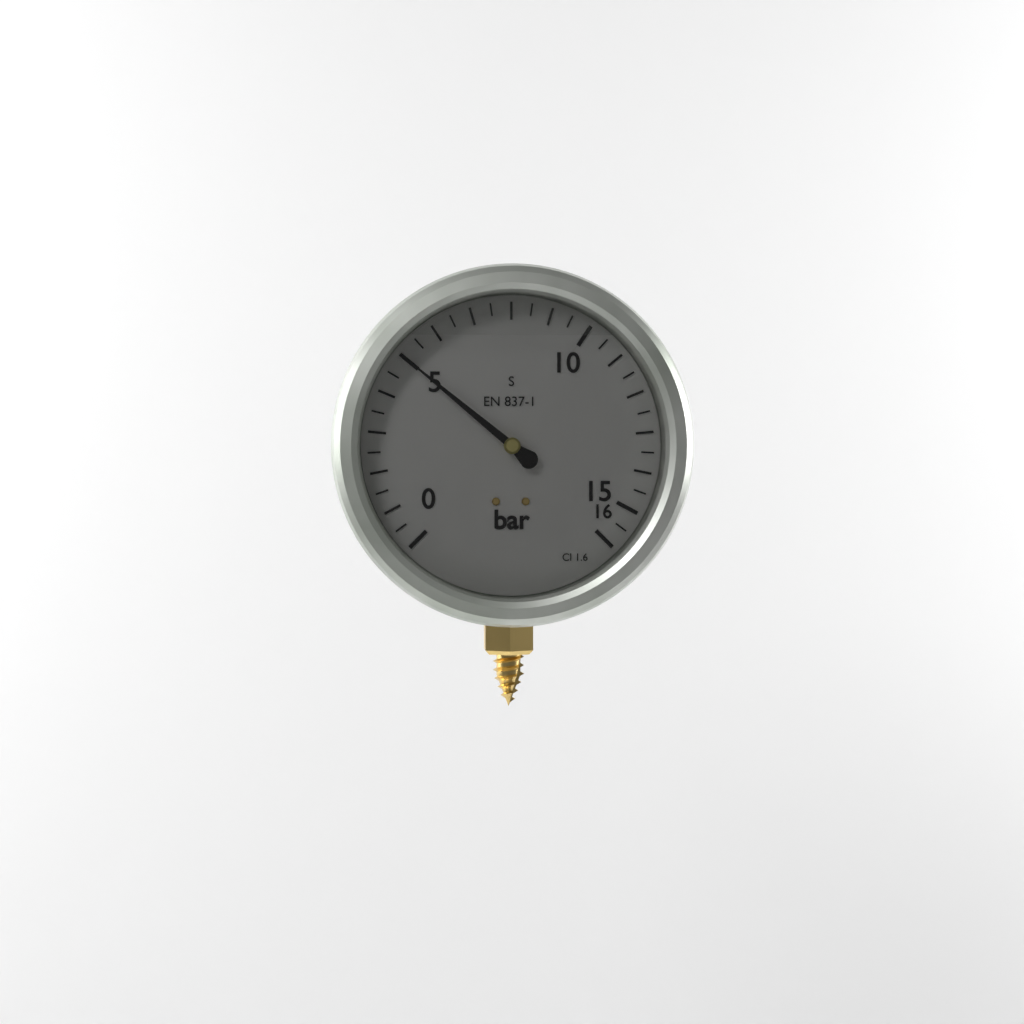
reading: 5.0 bar
